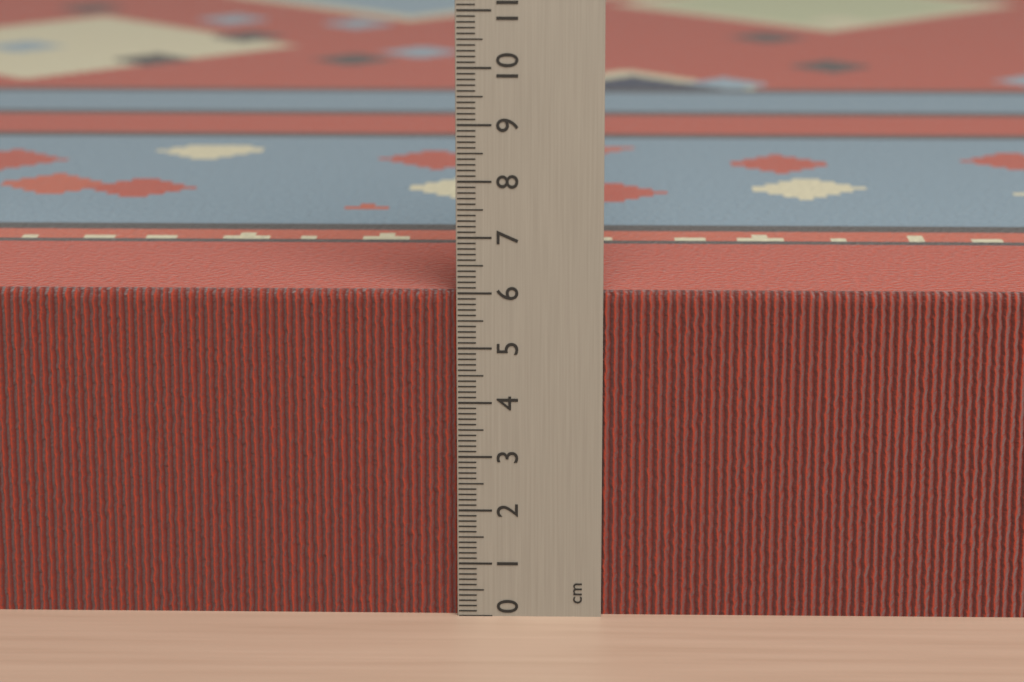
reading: 6.0 cm
